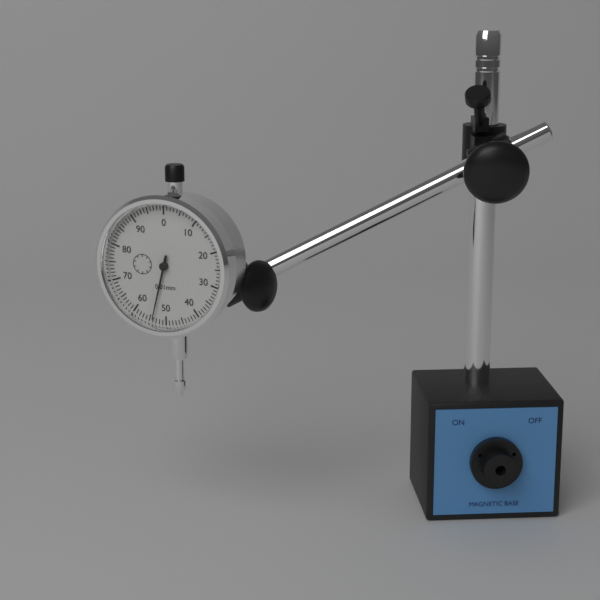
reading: 0.54 mm
